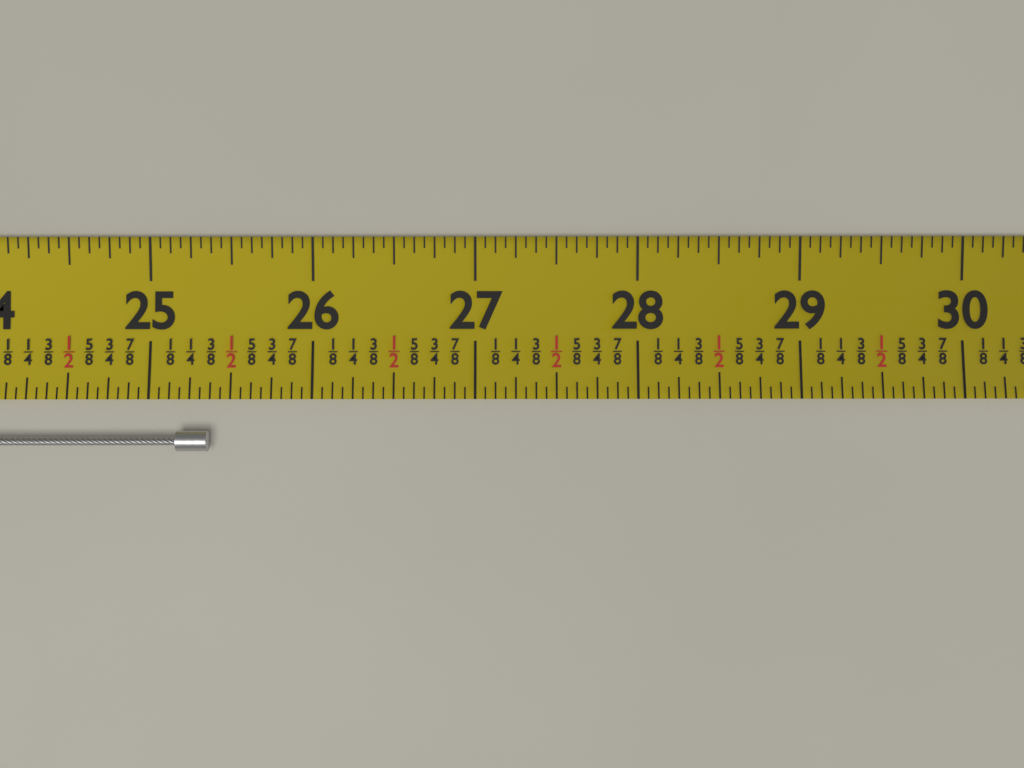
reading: 25.3750 (no unit)
